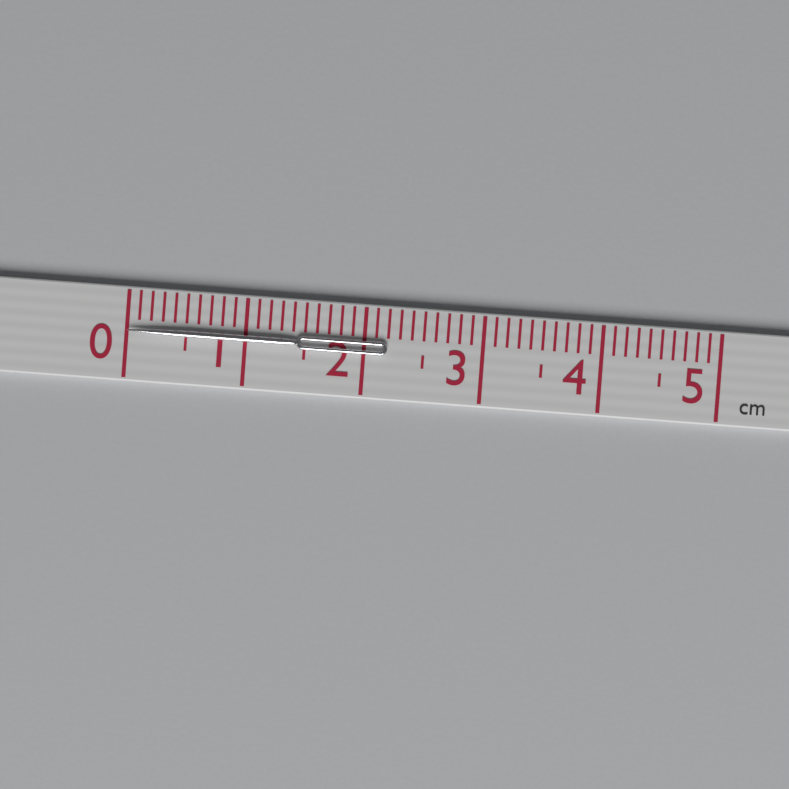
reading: 2.2 cm
